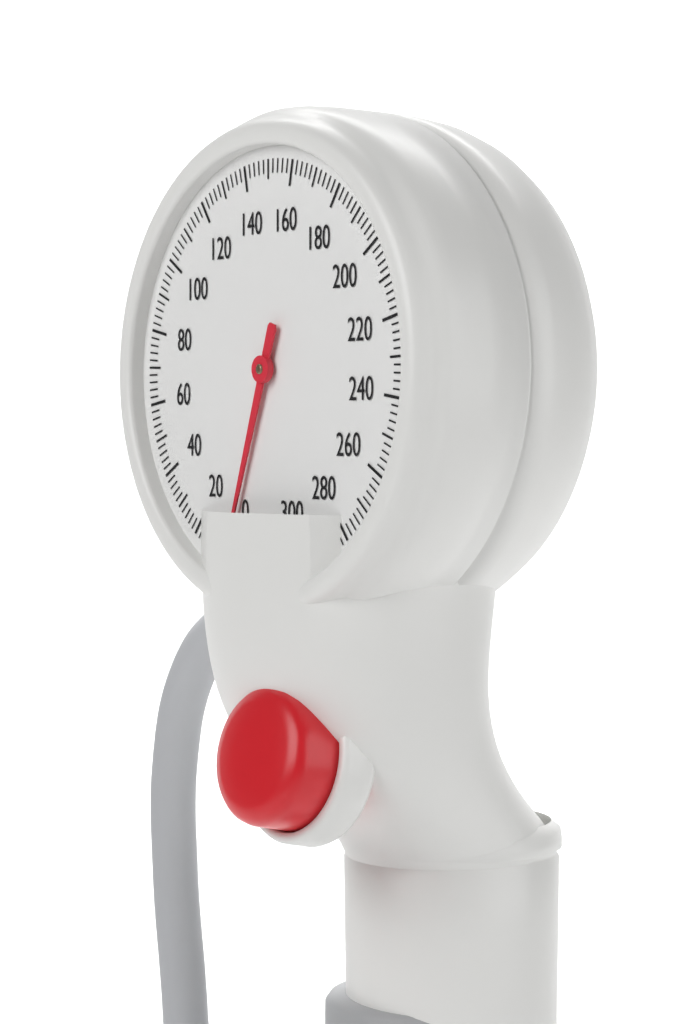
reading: 4 mmHg
